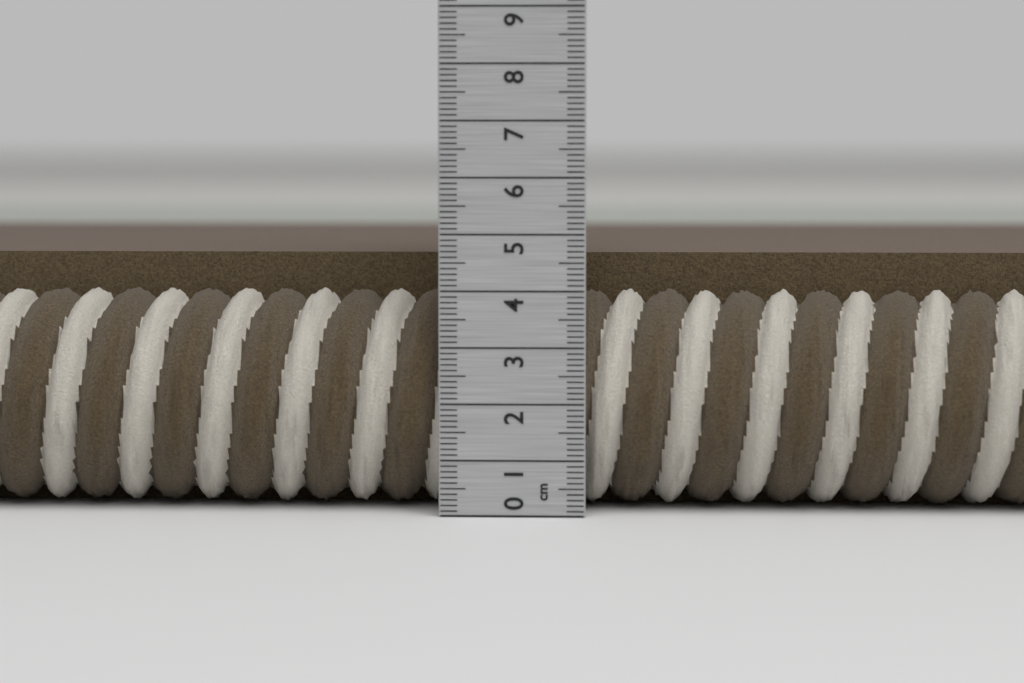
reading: 4.6 cm
